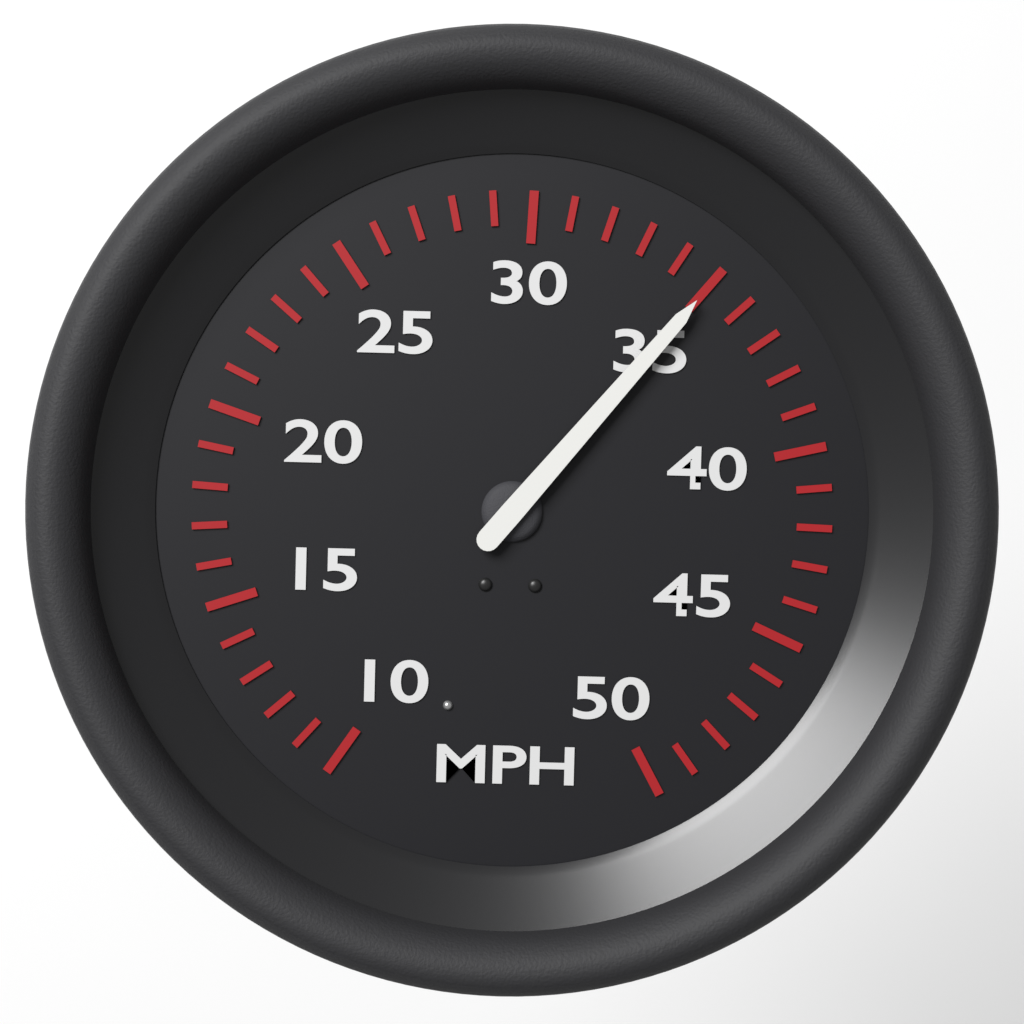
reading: 35 MPH
